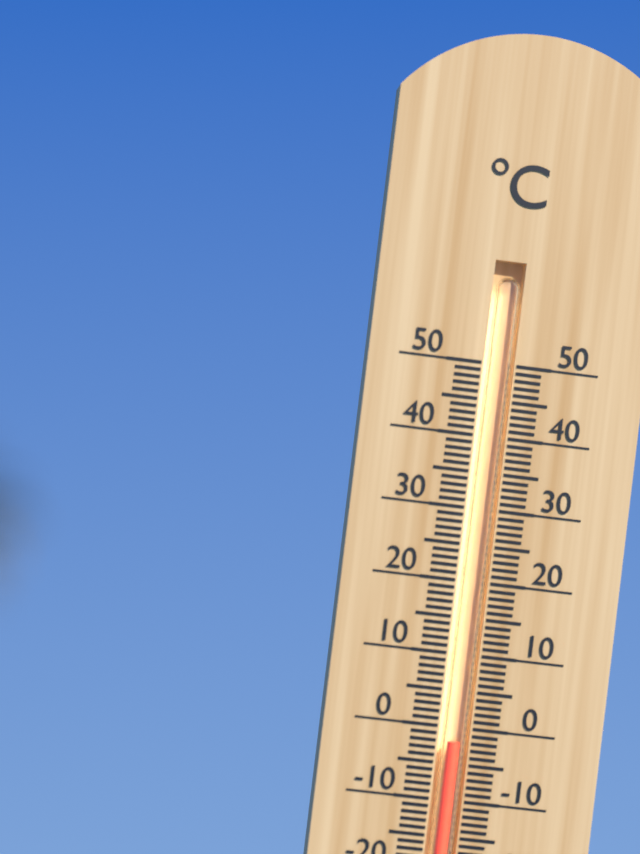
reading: -2 °C
